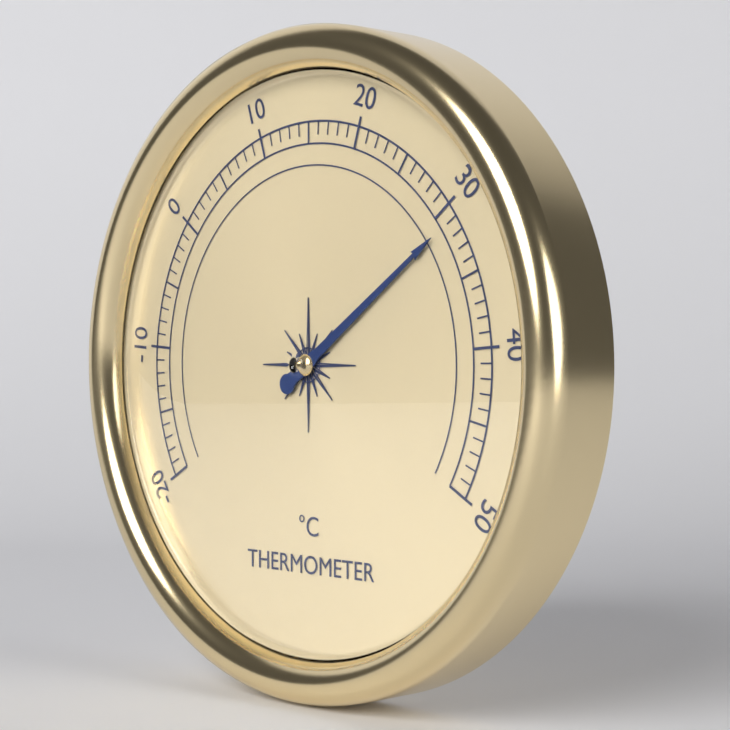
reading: 31 °C
